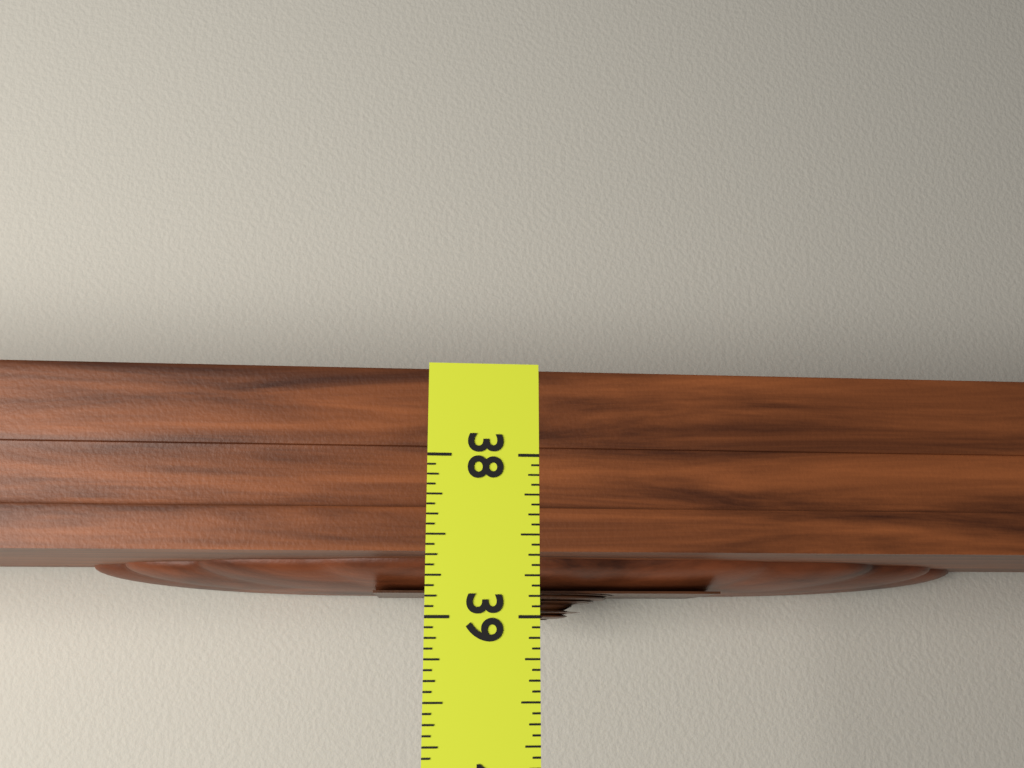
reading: 38.8750 (no unit)
